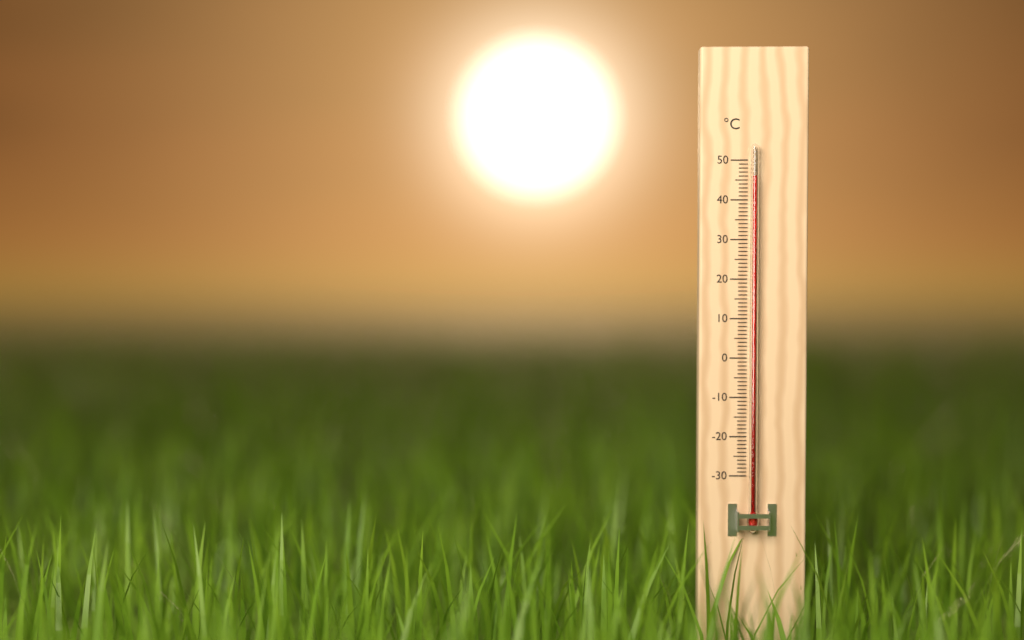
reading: 46 °C
